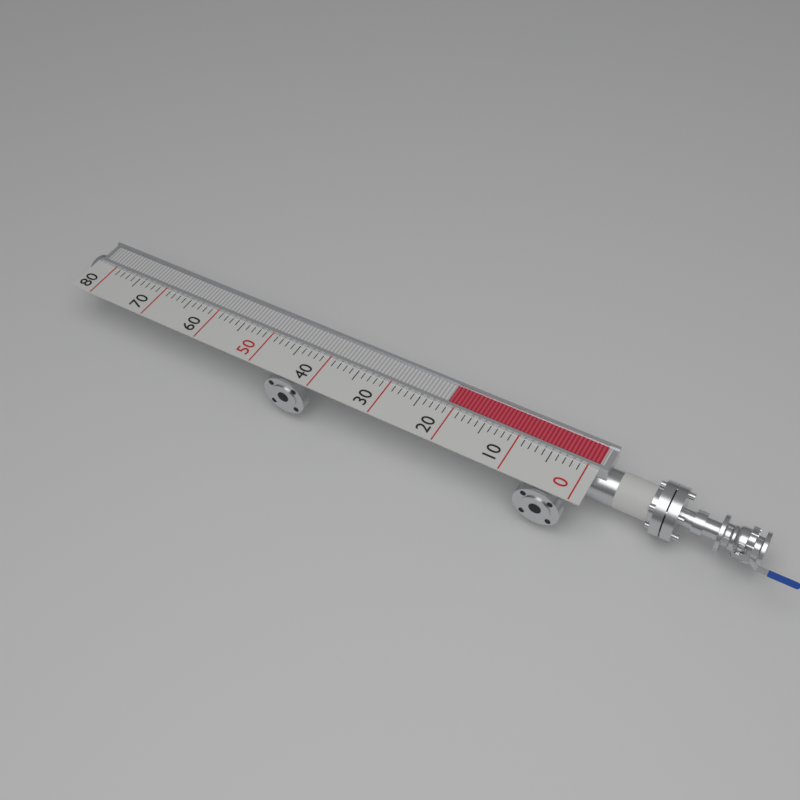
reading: 21 (no unit)
